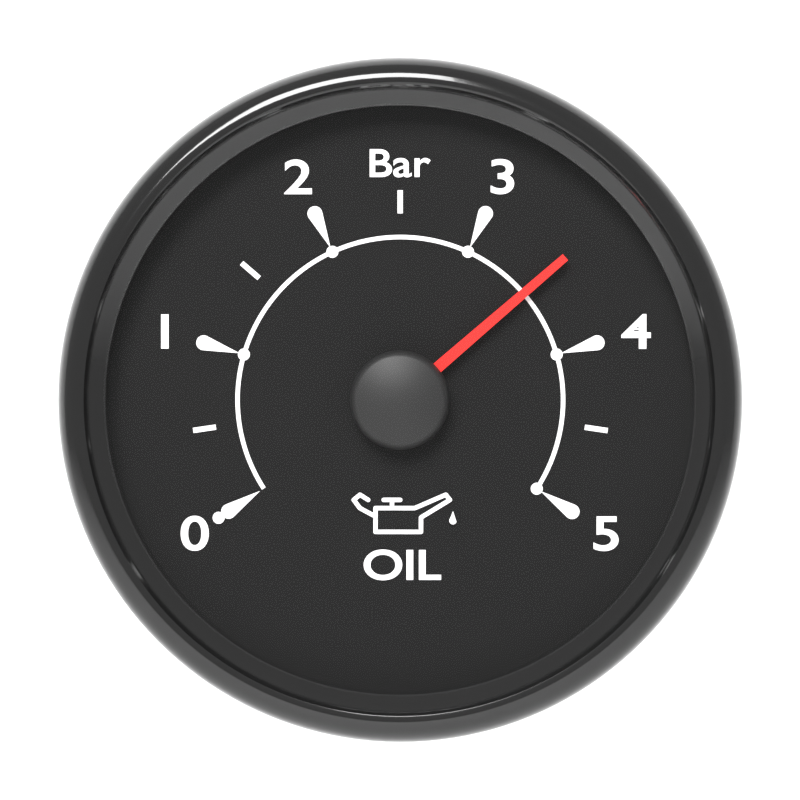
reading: 3.5 bar
